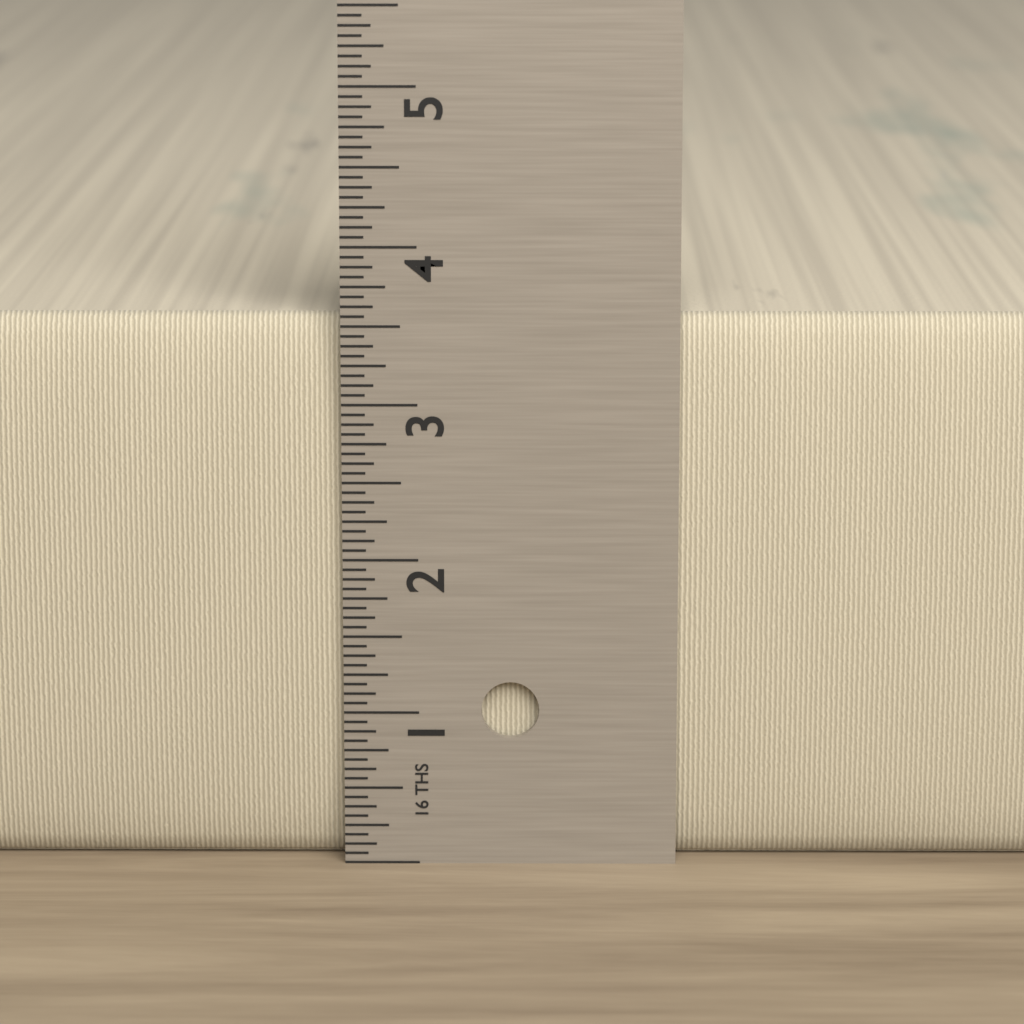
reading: 3.5625 in
